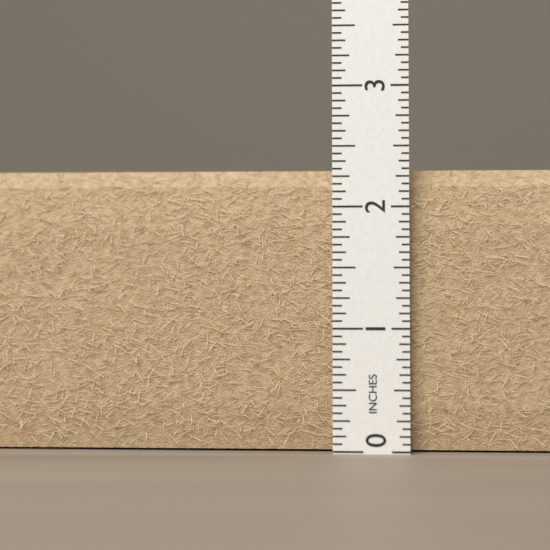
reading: 2.3125 in
